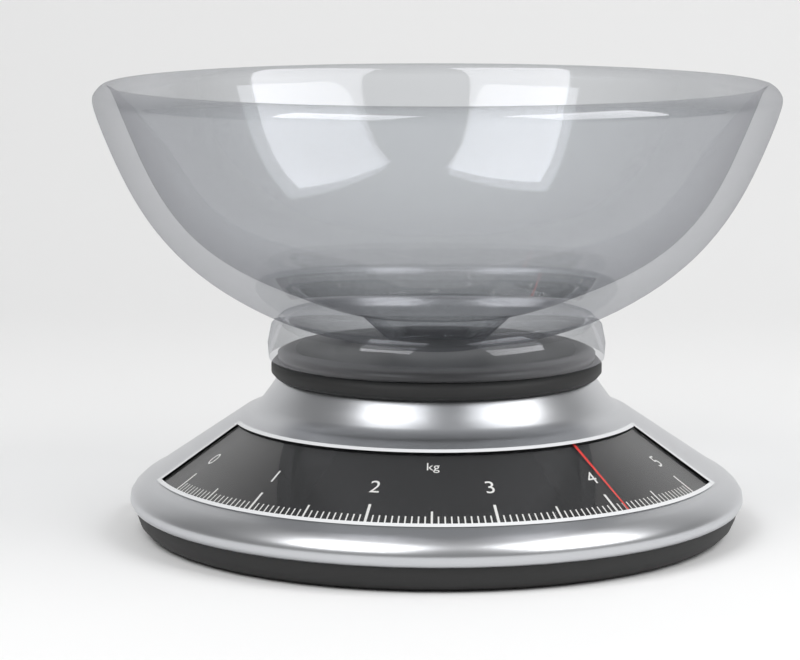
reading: 4.10 kg
